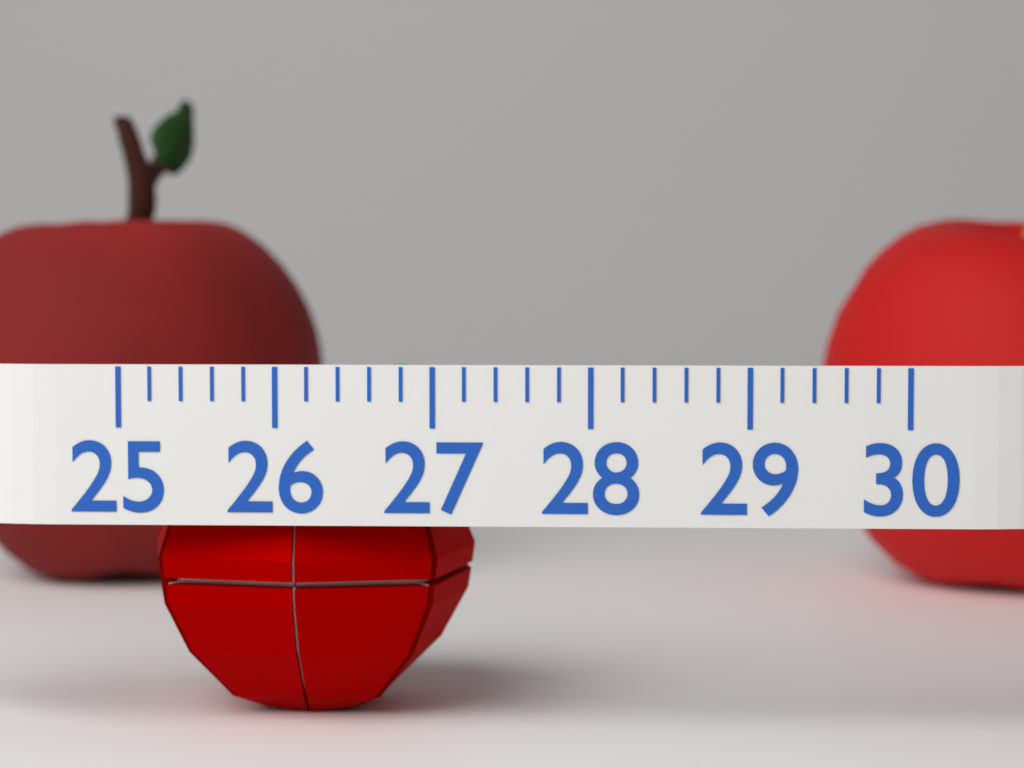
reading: 27.2 (no unit)
